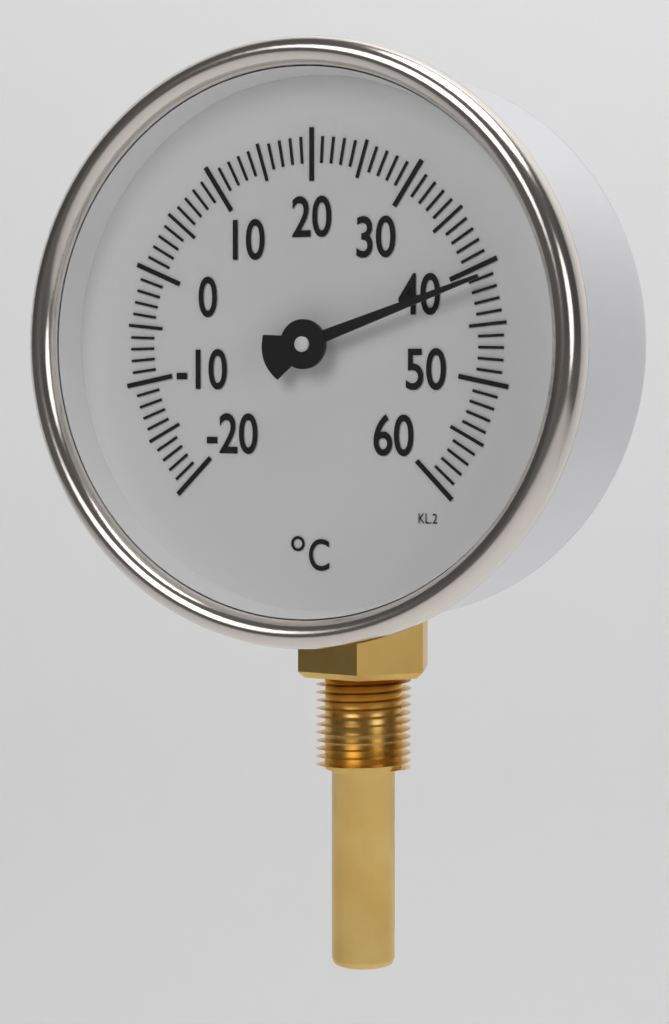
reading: 41 °C
